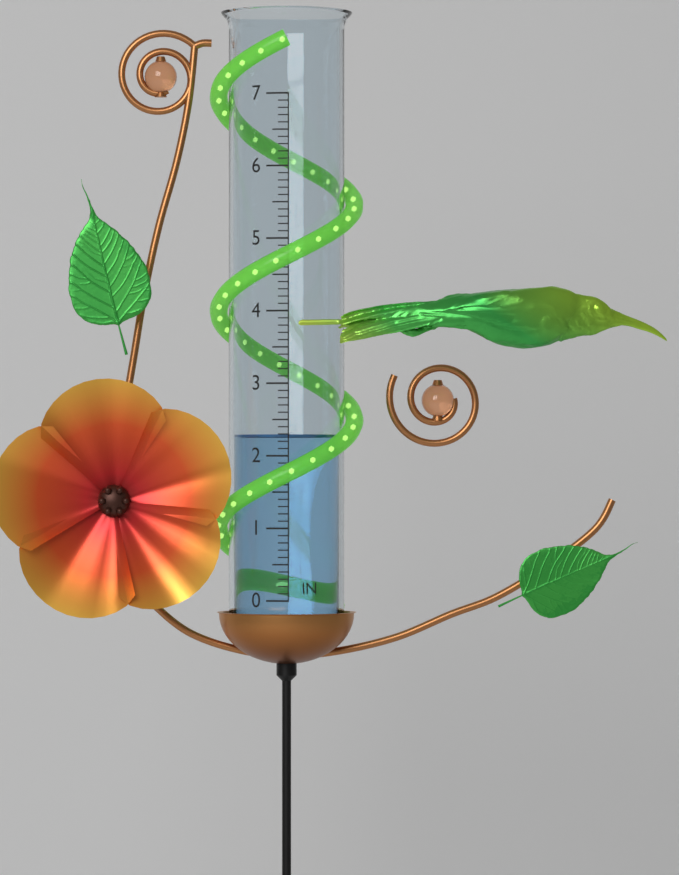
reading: 2.3 in
